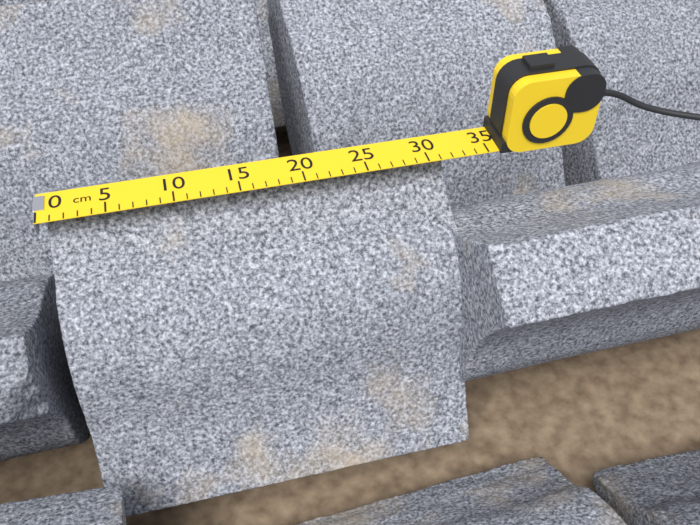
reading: 32 cm
